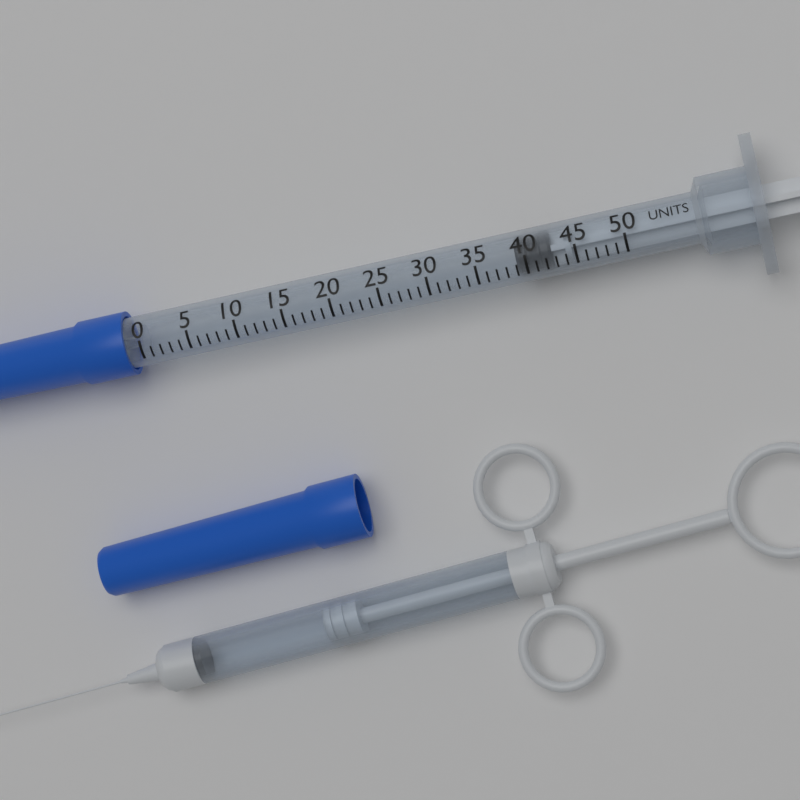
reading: 39 units
